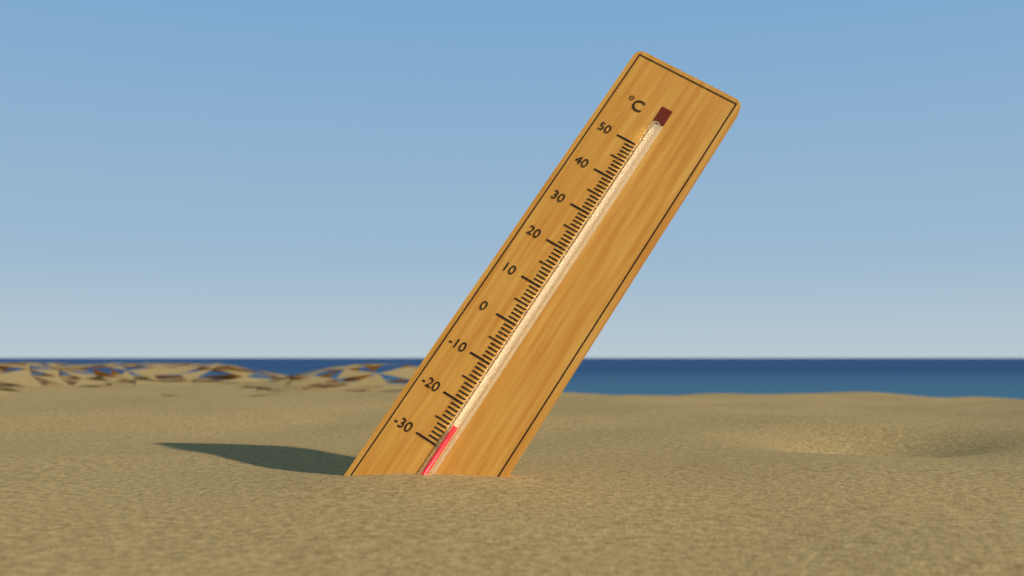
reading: -25 °C
